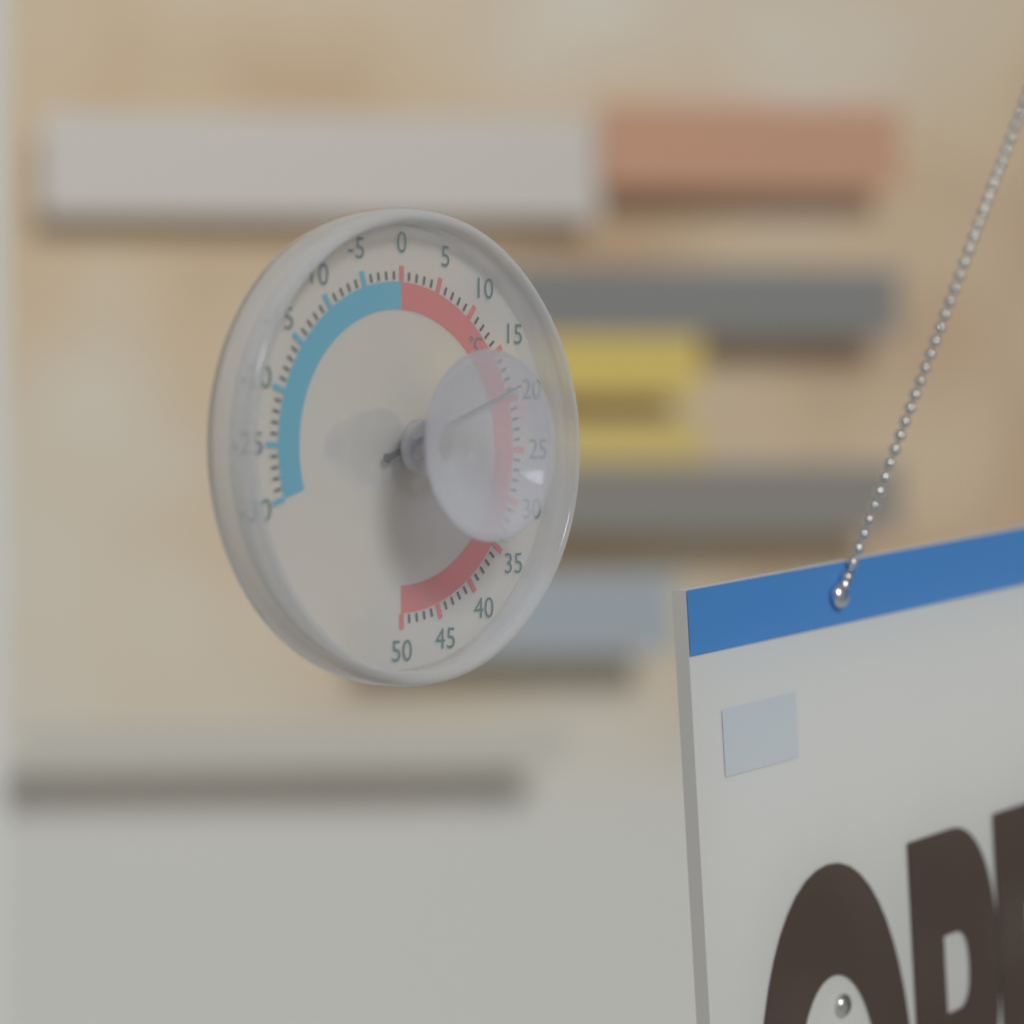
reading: 19 °C
